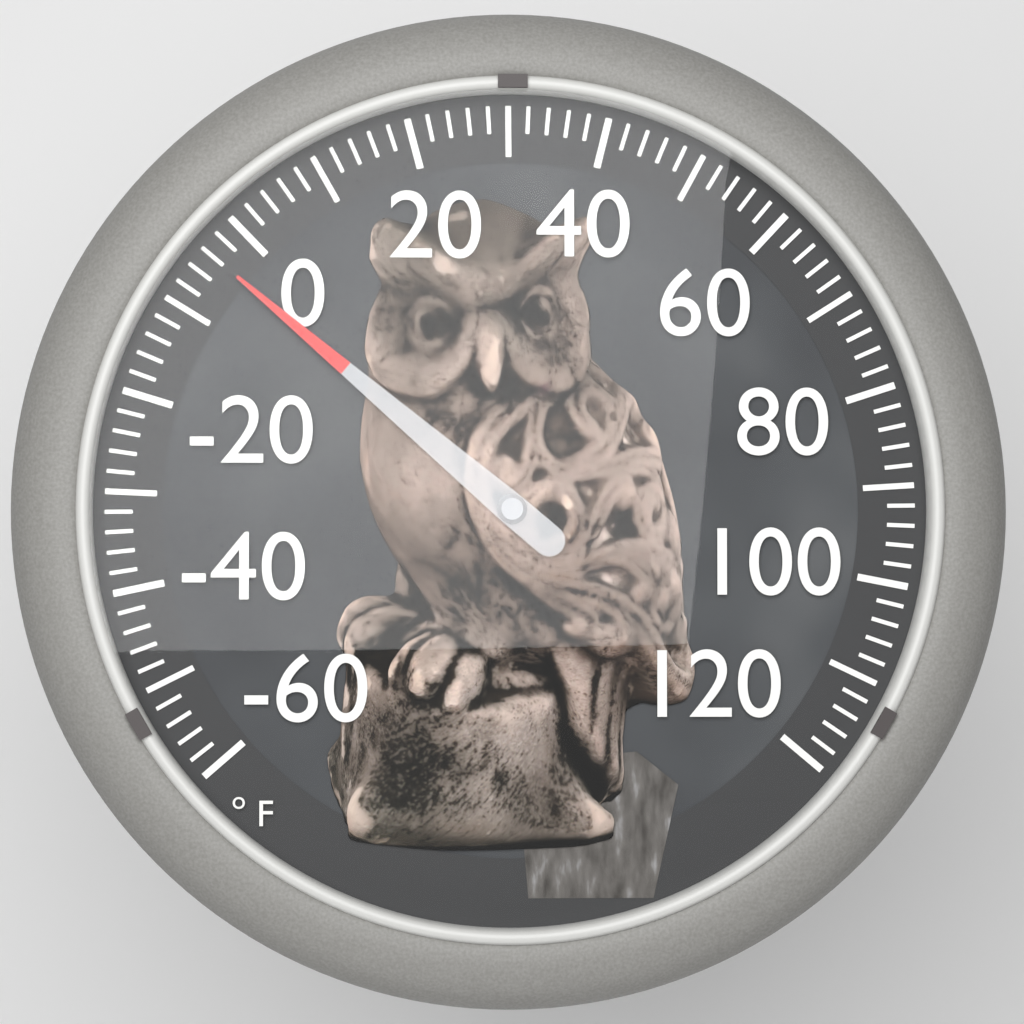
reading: -4 °F
